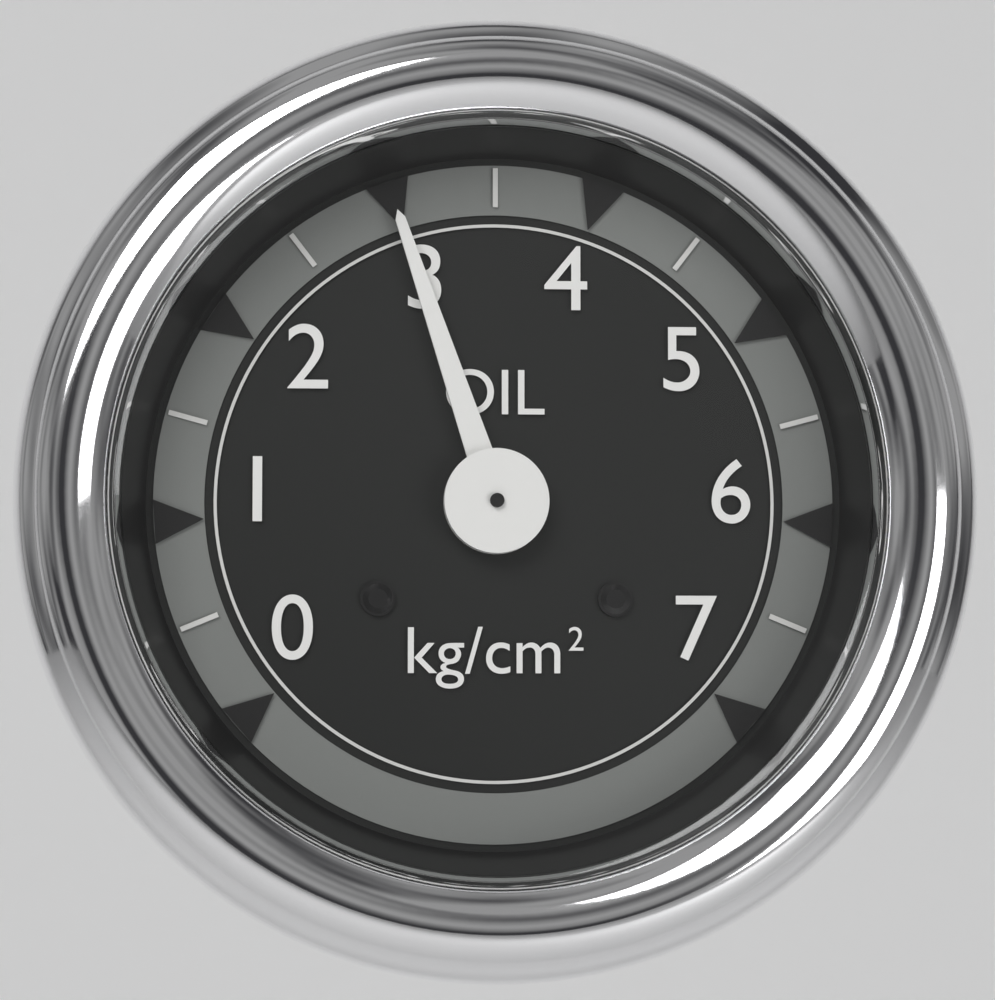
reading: 3.0 kg/cm²
